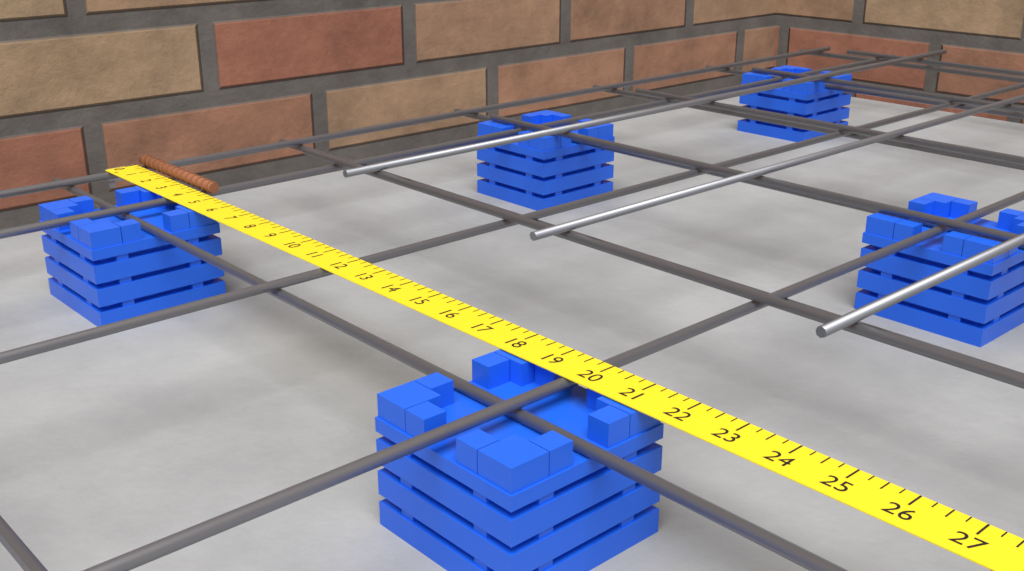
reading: 4.50 in
